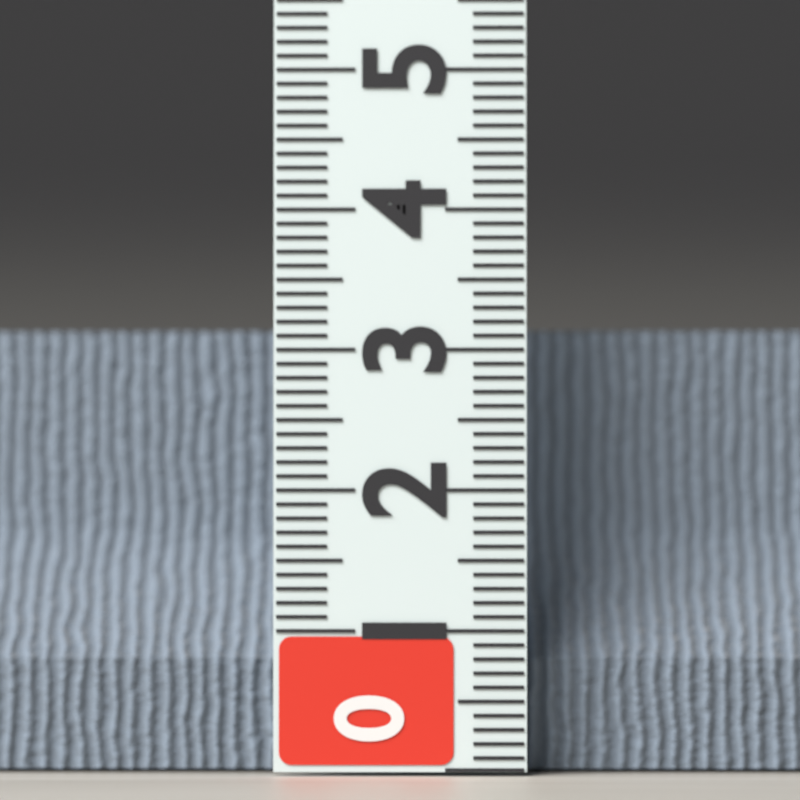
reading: 3.2 (no unit)
